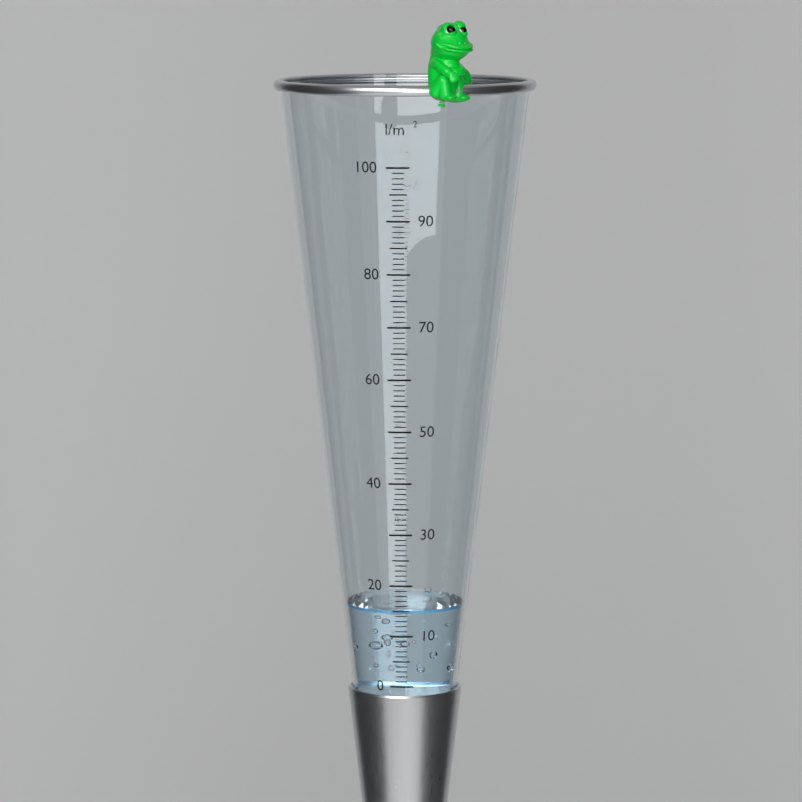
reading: 15 l/m²
